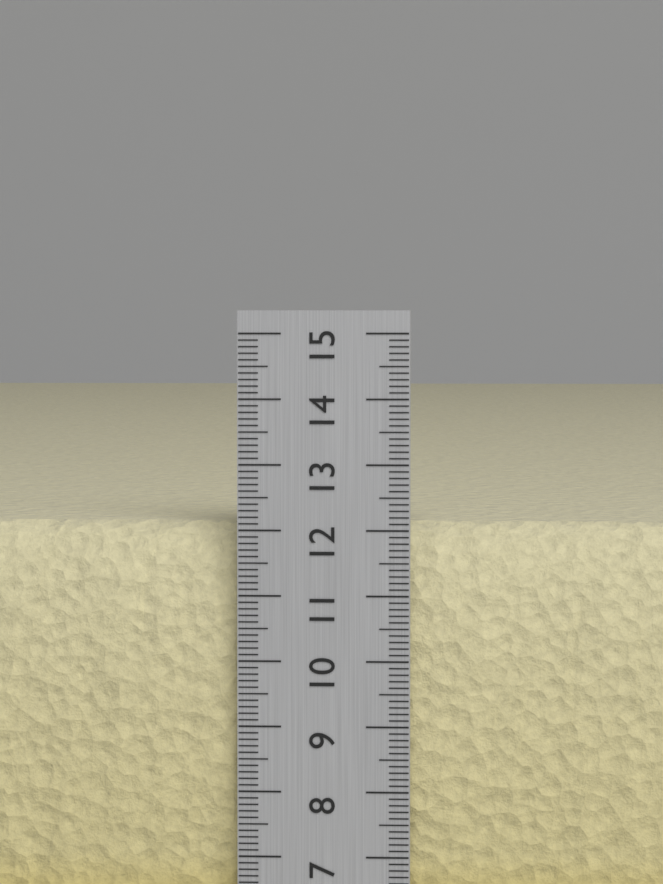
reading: 12.1 cm
